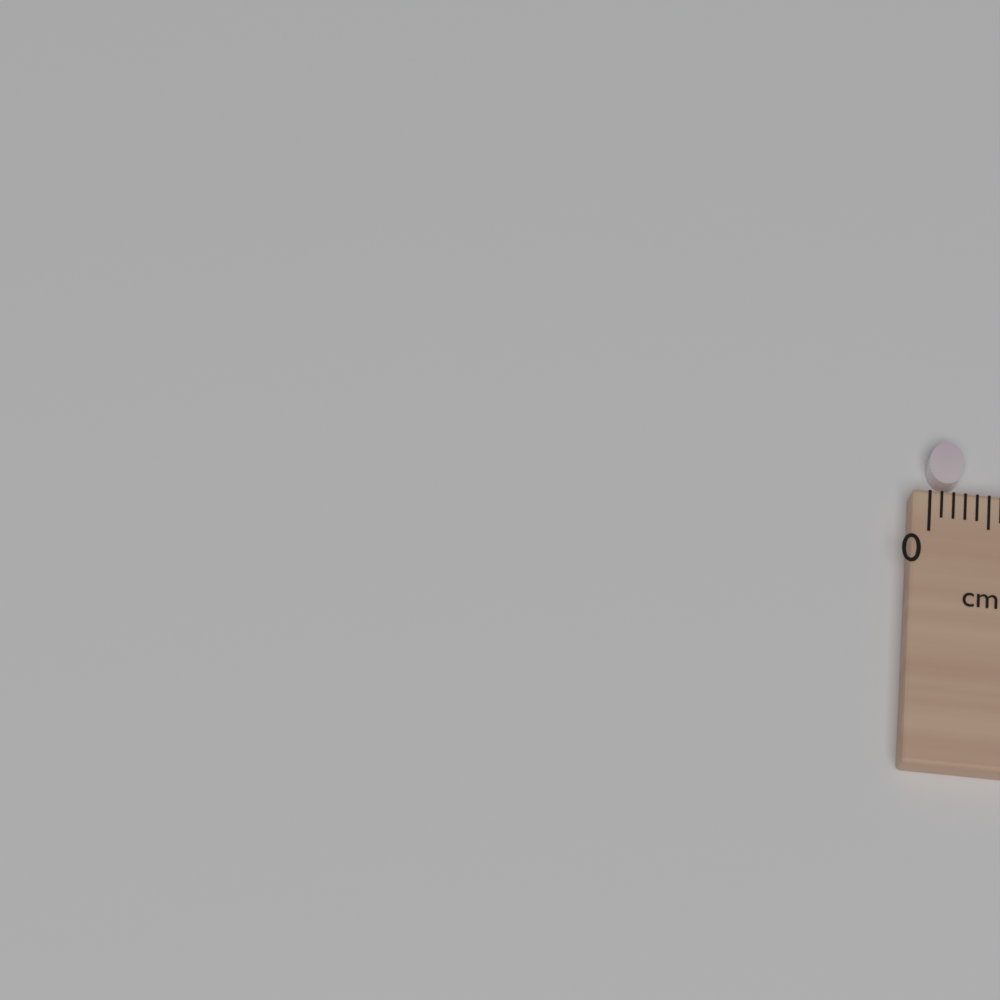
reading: 0.3 cm
